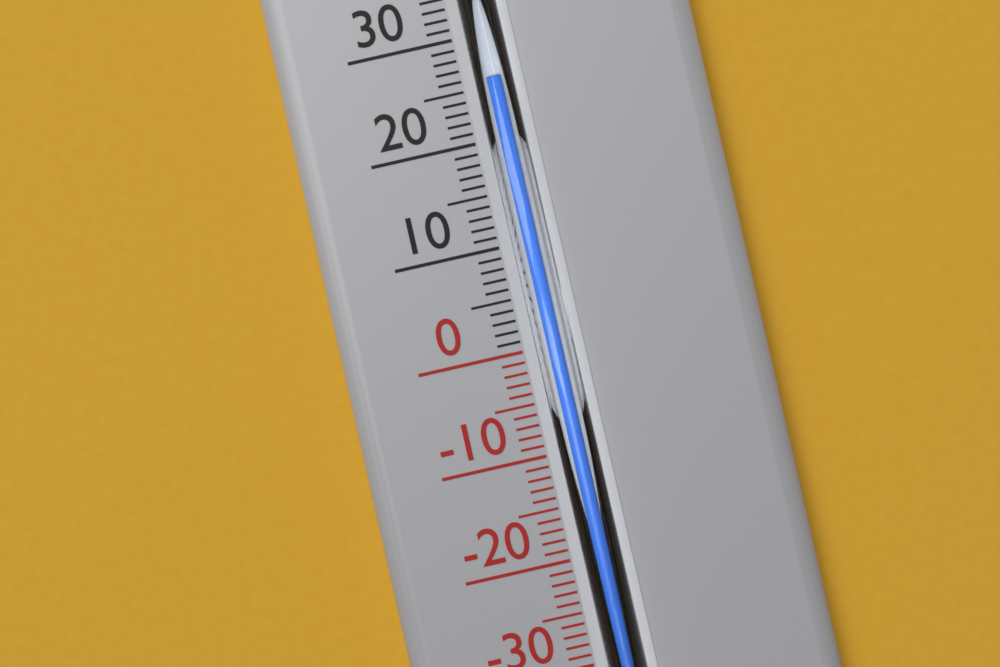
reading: 25 °C
